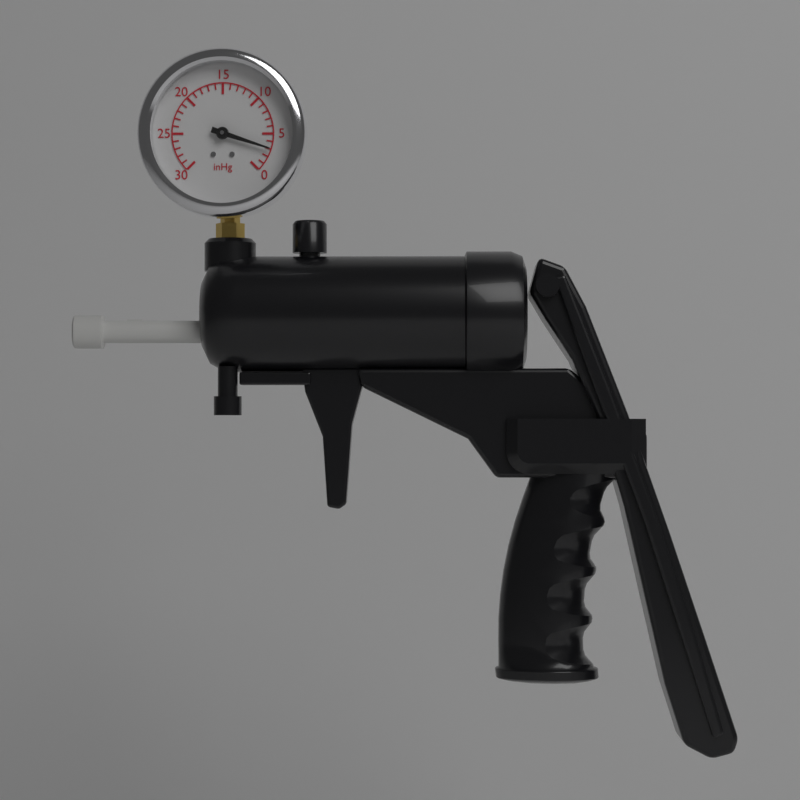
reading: 3 inHg
